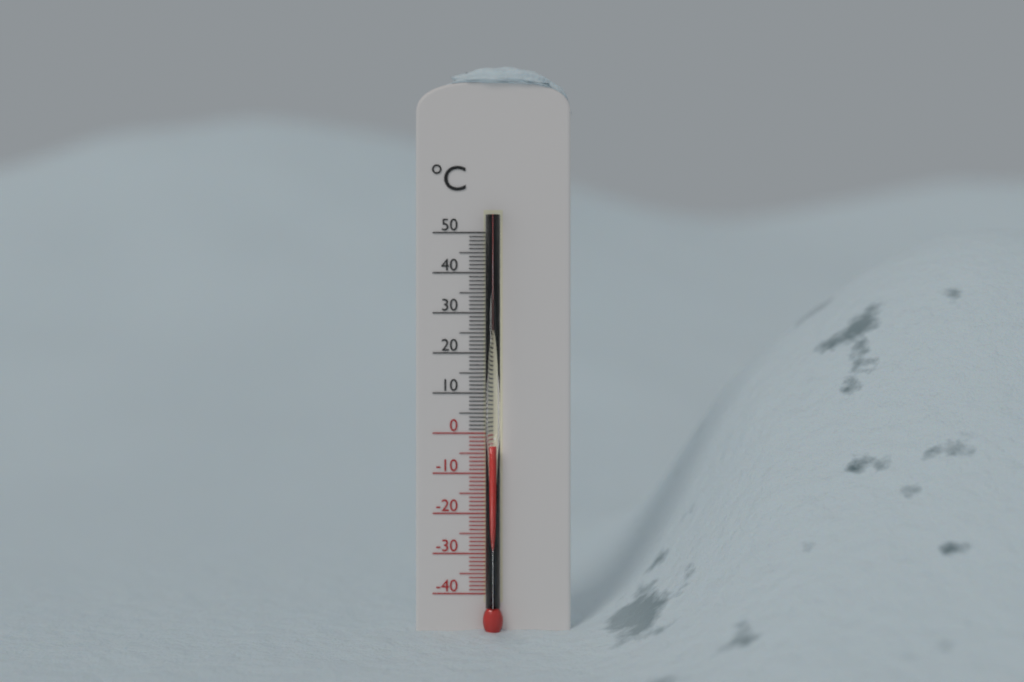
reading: -3 °C
